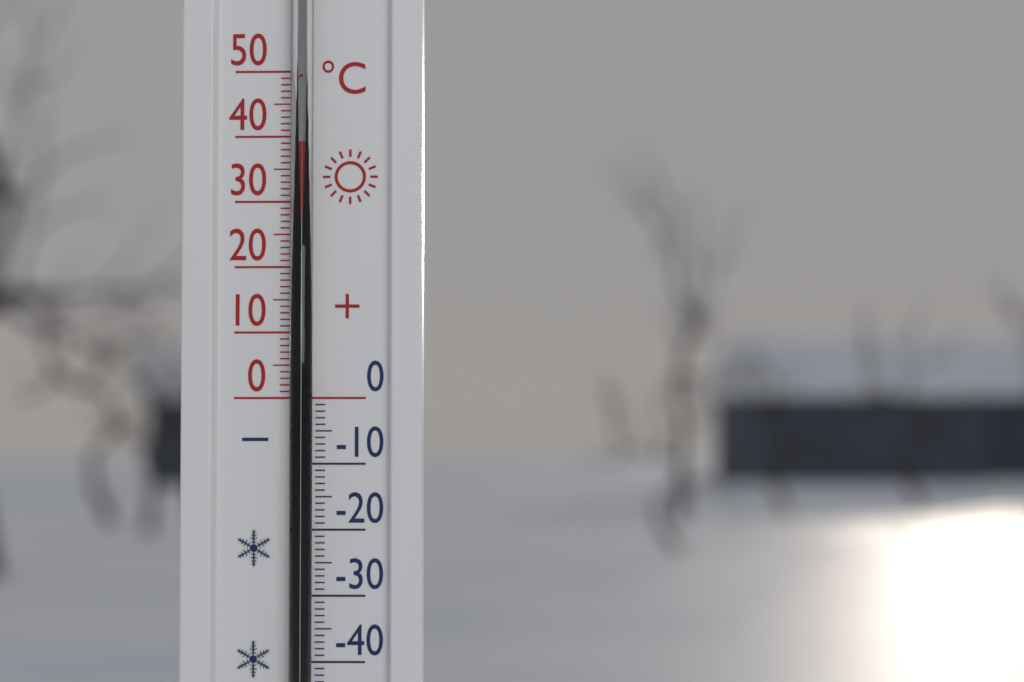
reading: 39 °C
